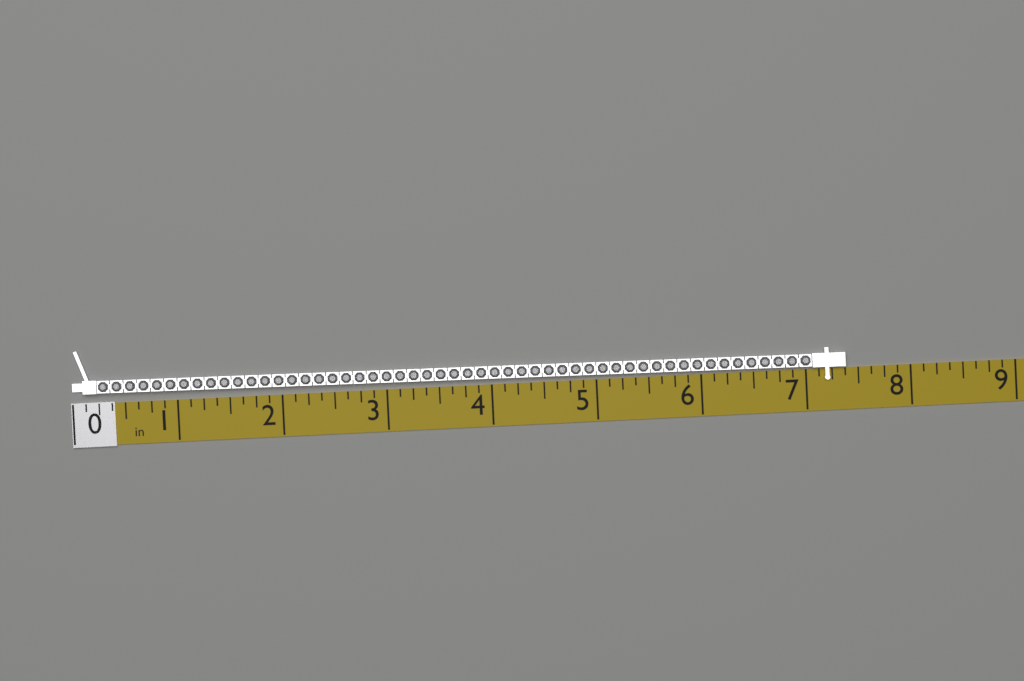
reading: 7.375 in
